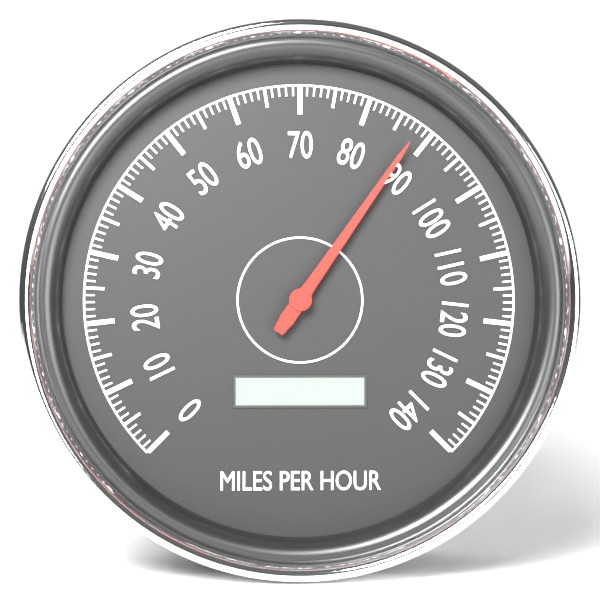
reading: 88 mph
